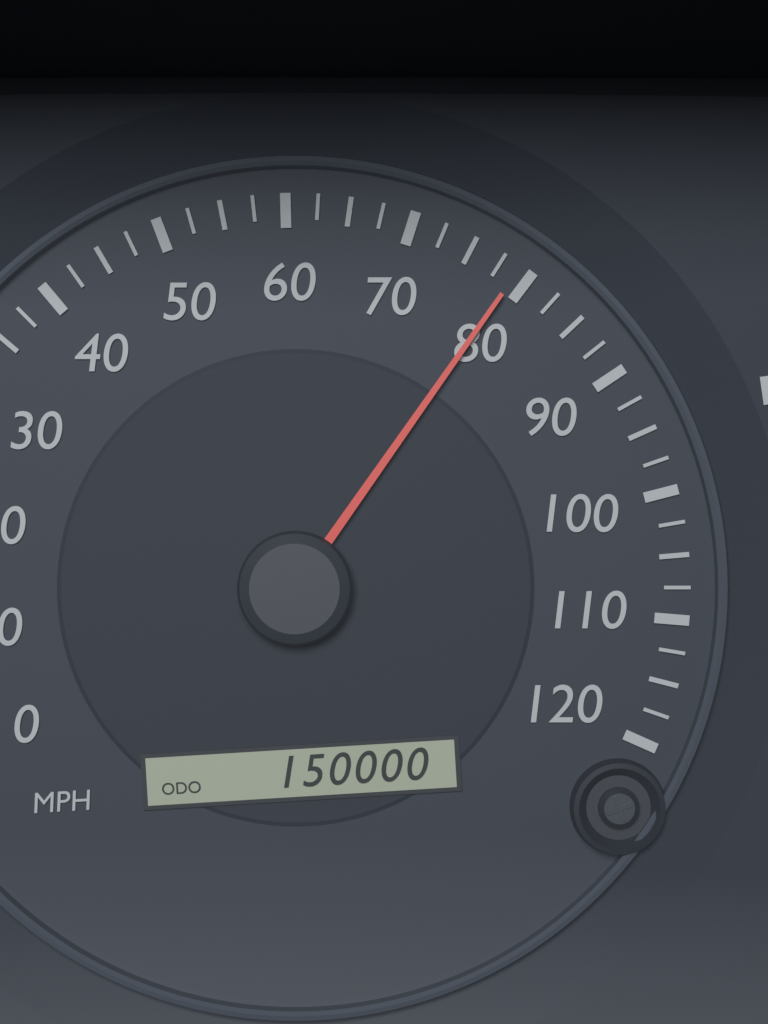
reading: 79.0 mph
